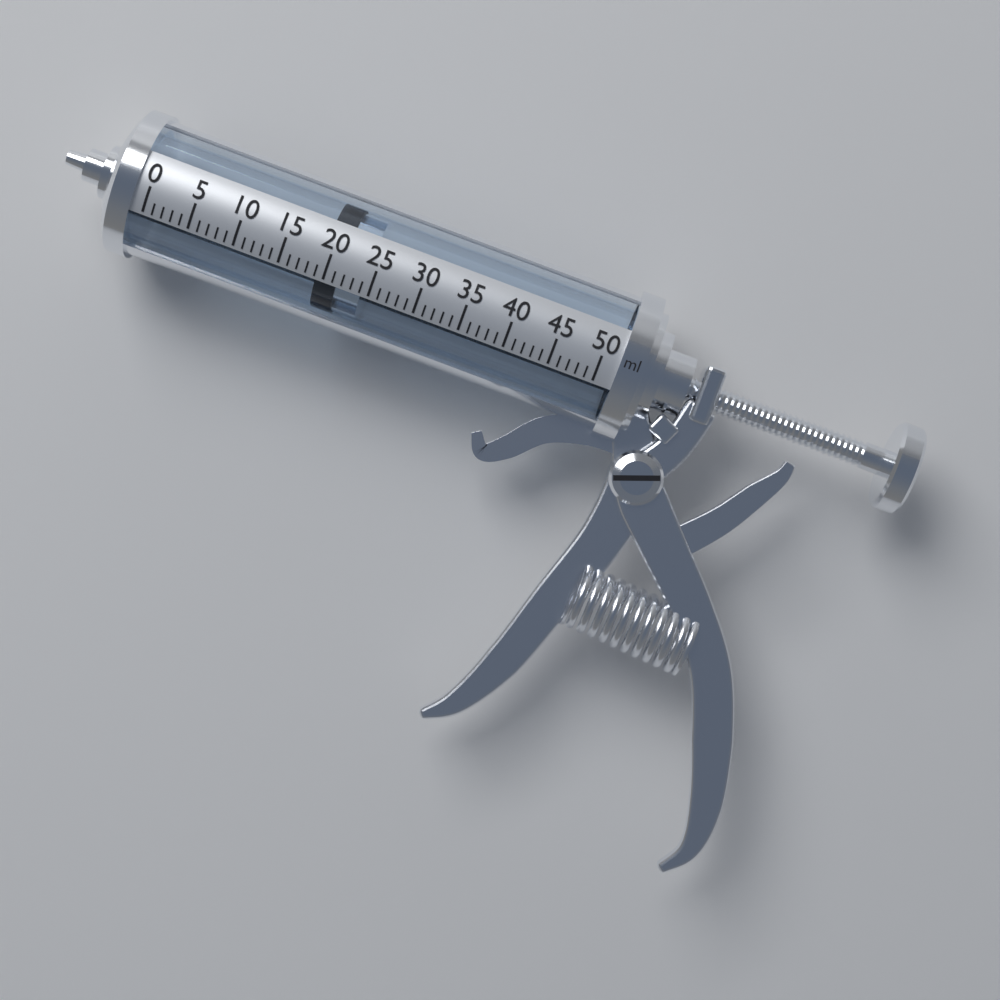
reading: 19 ml
